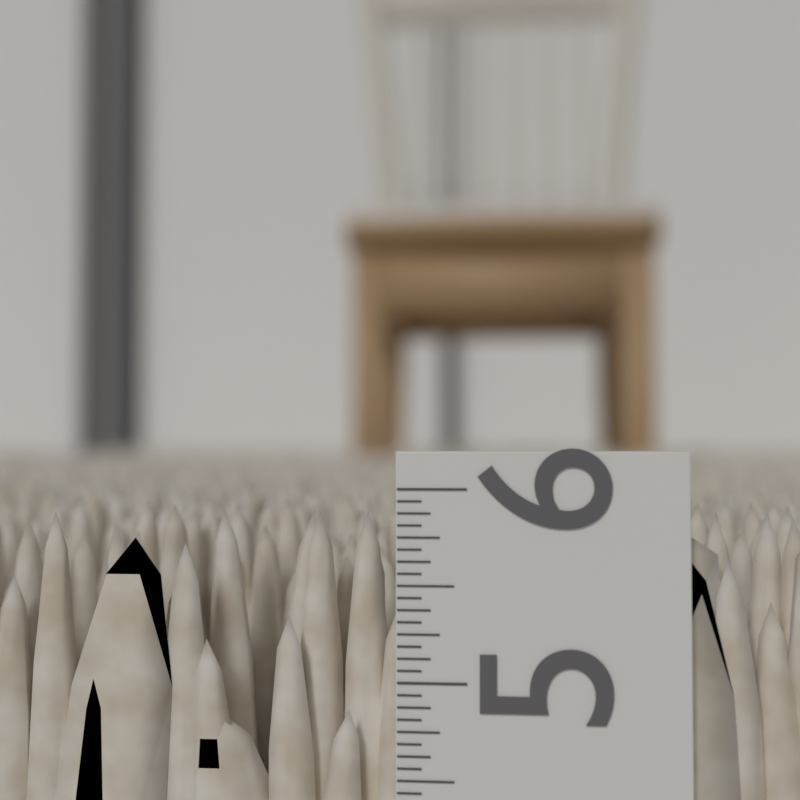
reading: 5.8750 in
